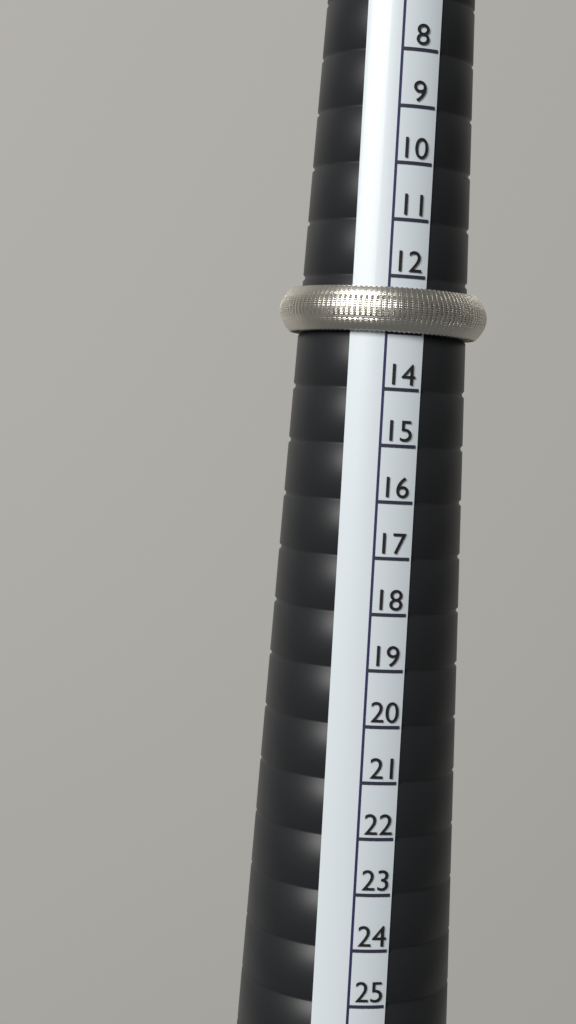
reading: 13 (no unit)
